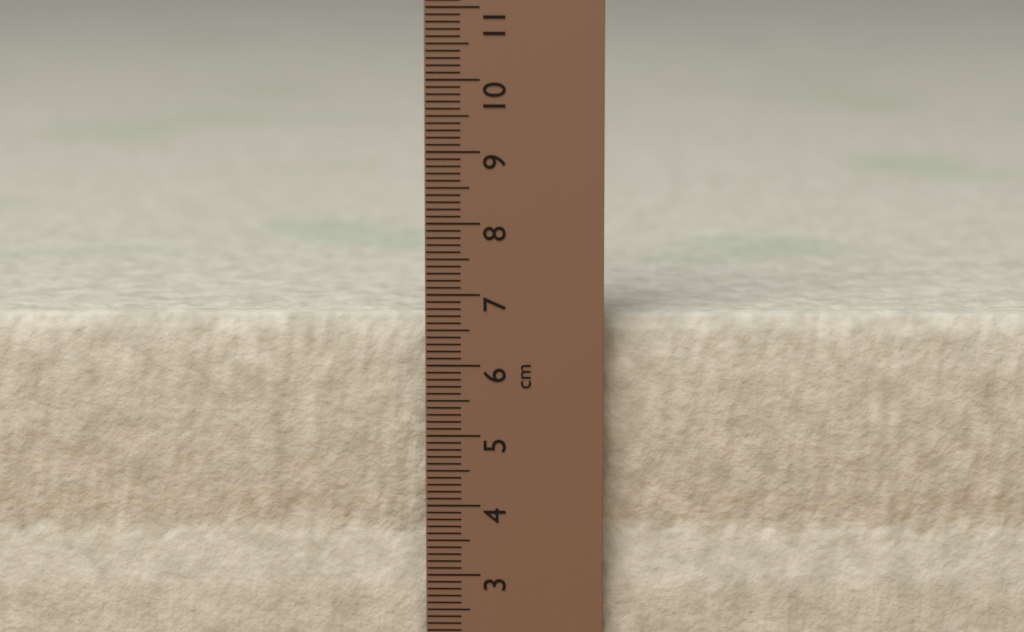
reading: 6.7 cm
